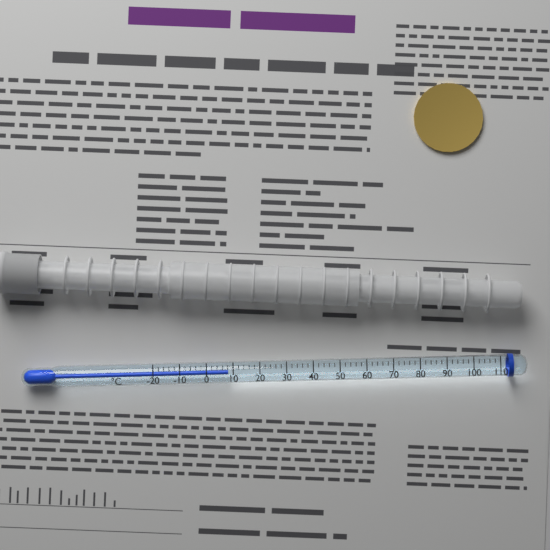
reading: 8 °C
